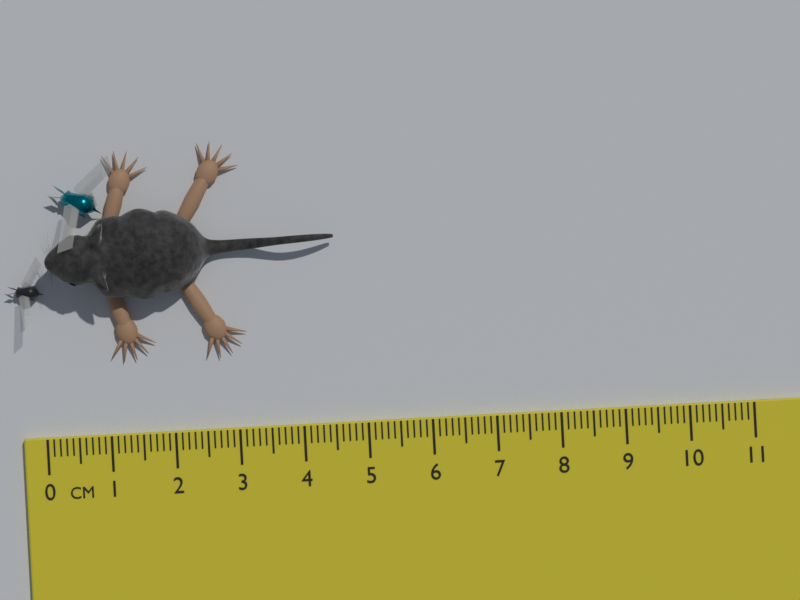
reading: 4.6 cm
